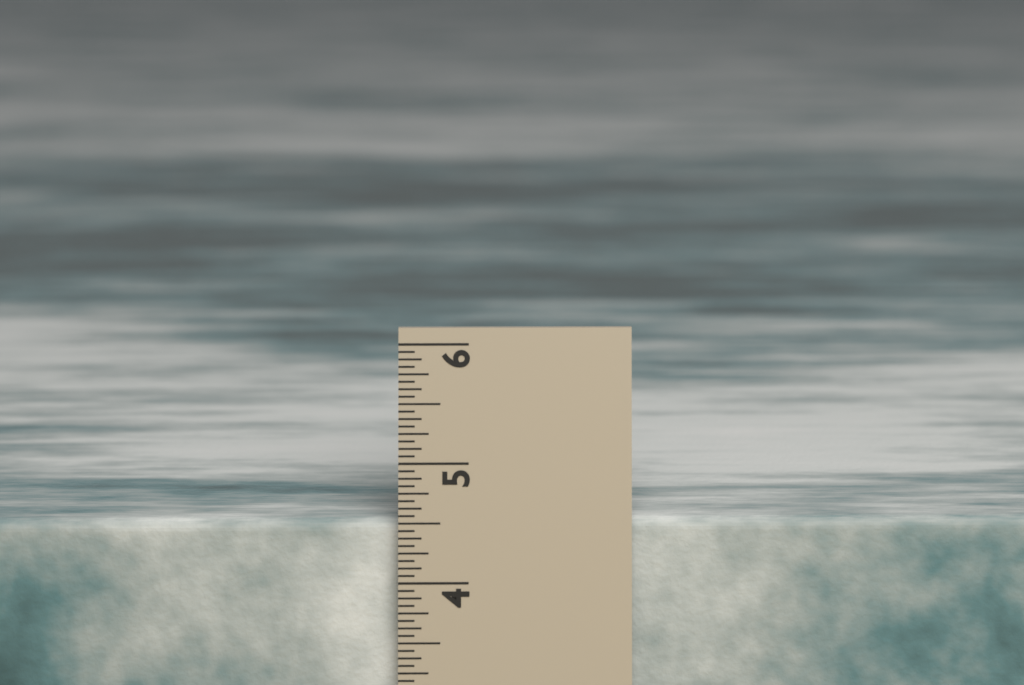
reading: 4.5000 in
